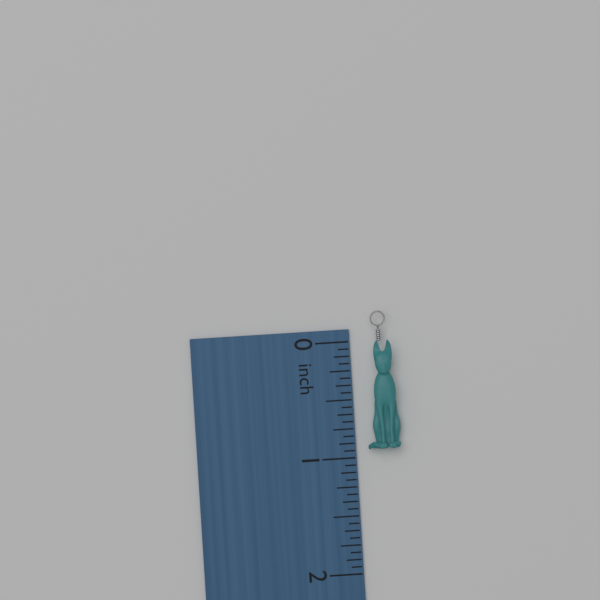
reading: 0.9375 inch
